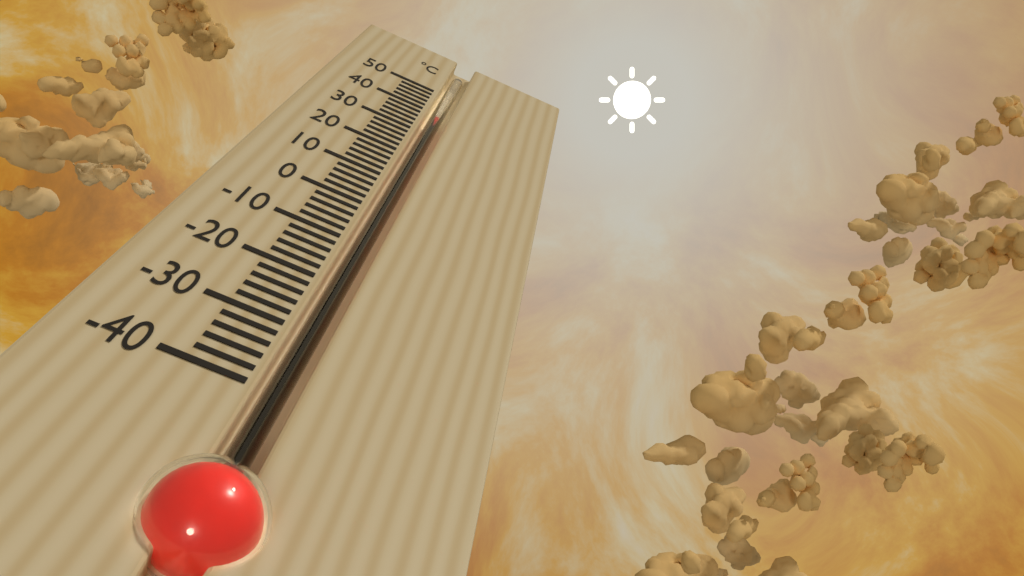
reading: 39 °C
